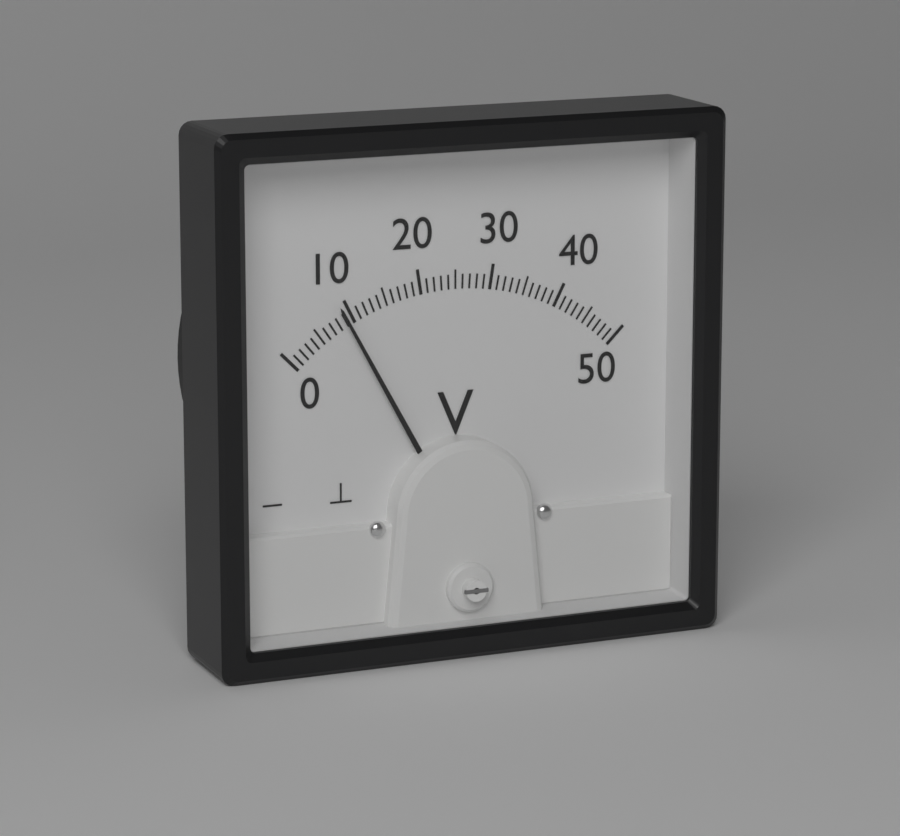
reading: 9 V
